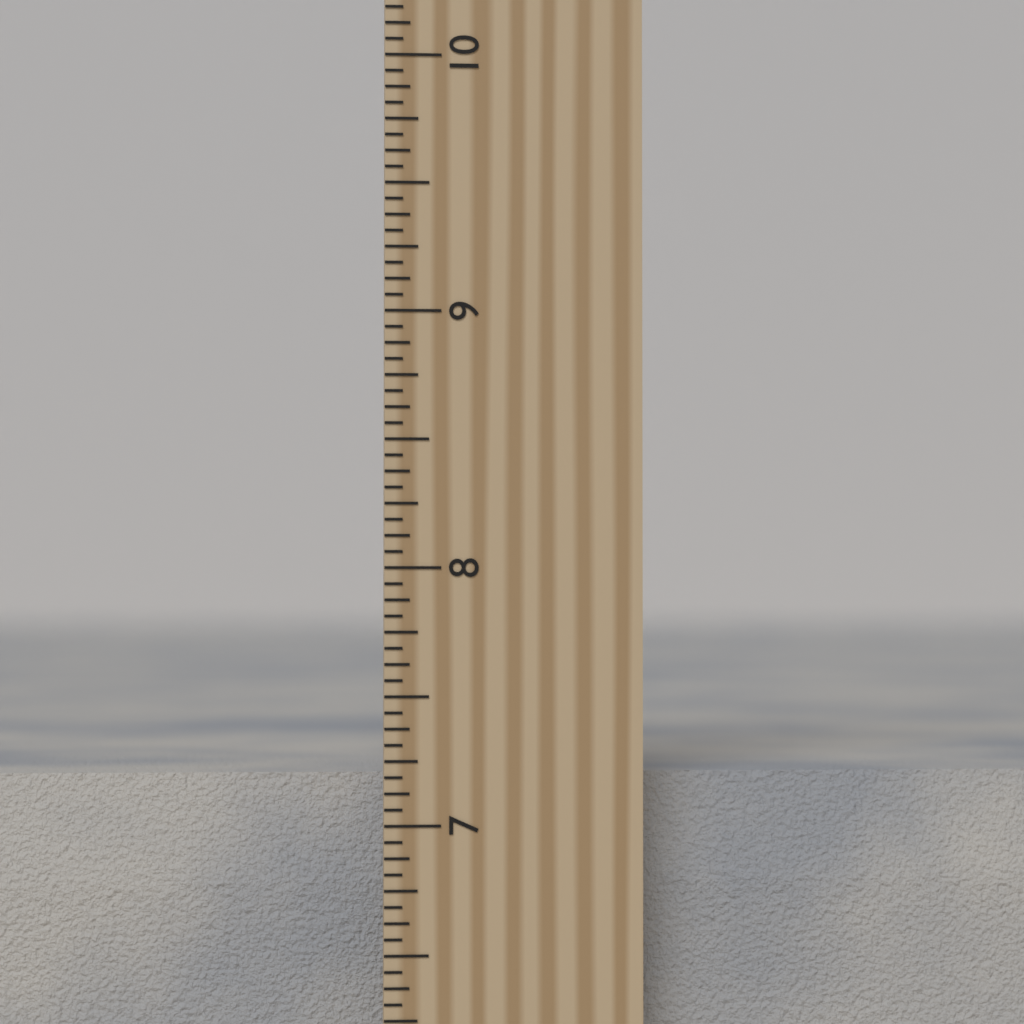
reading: 7.1875 inch
